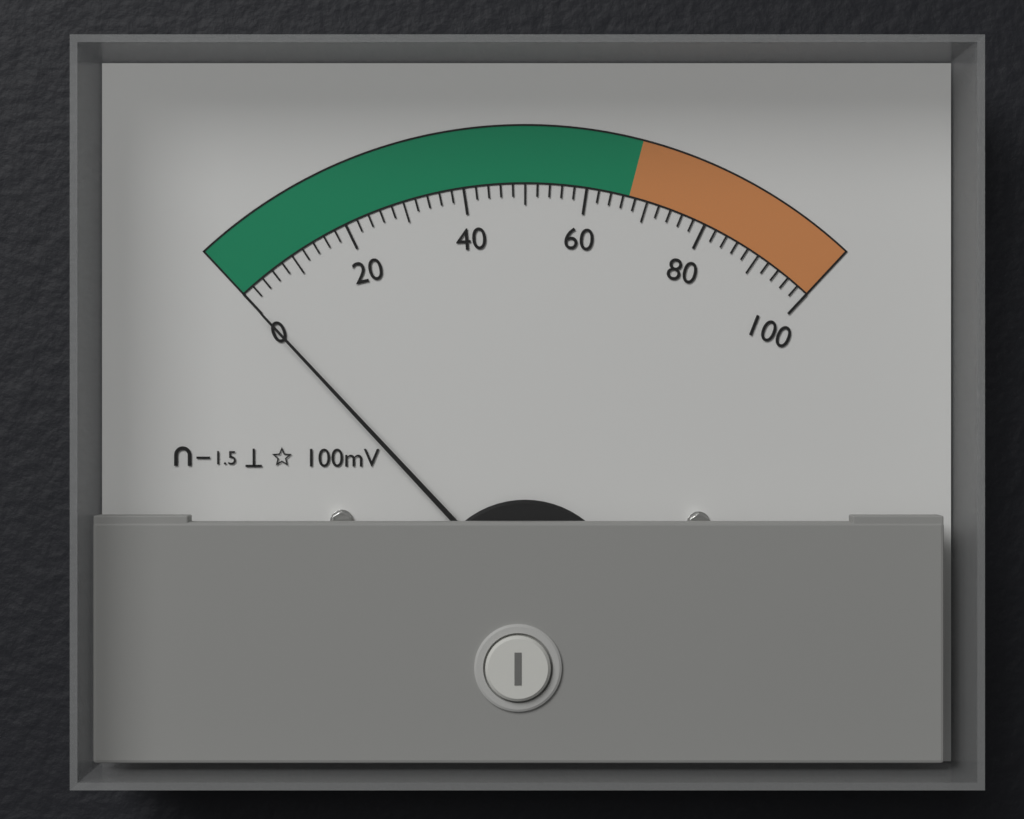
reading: 0 mV
